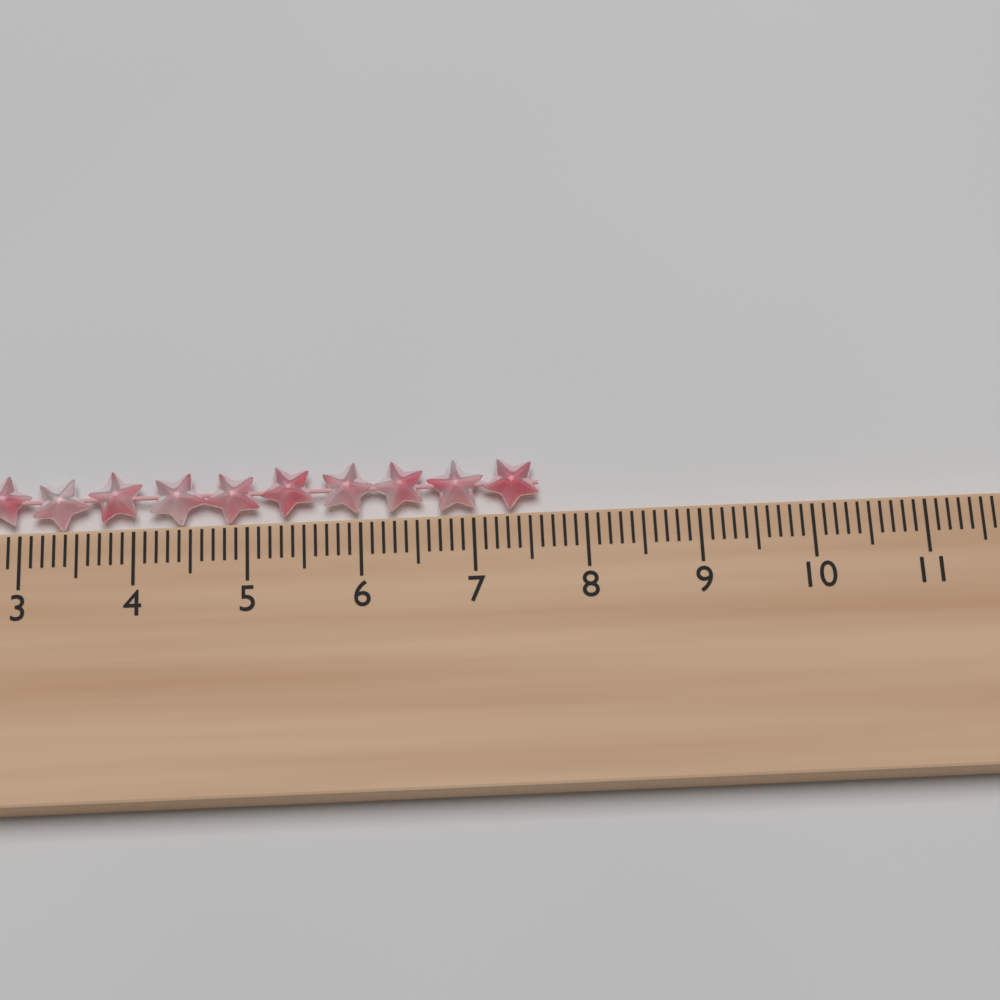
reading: 7.6 cm
